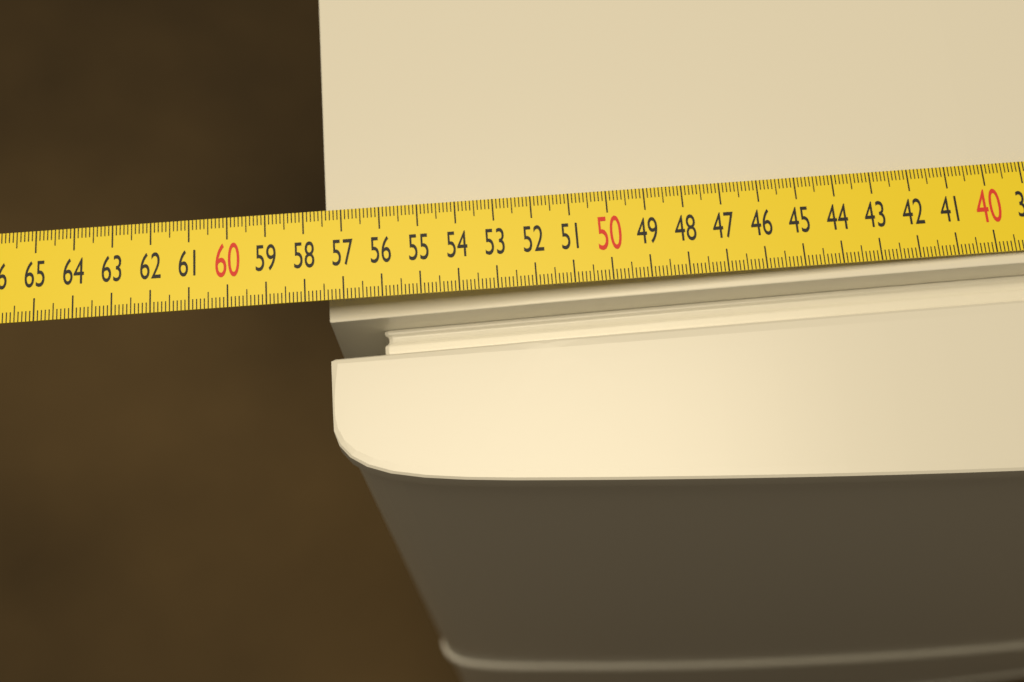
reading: 57.5 cm
